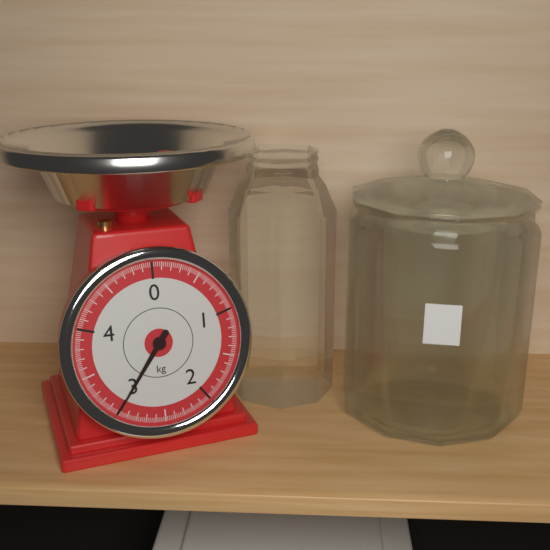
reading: 3.00 kg
